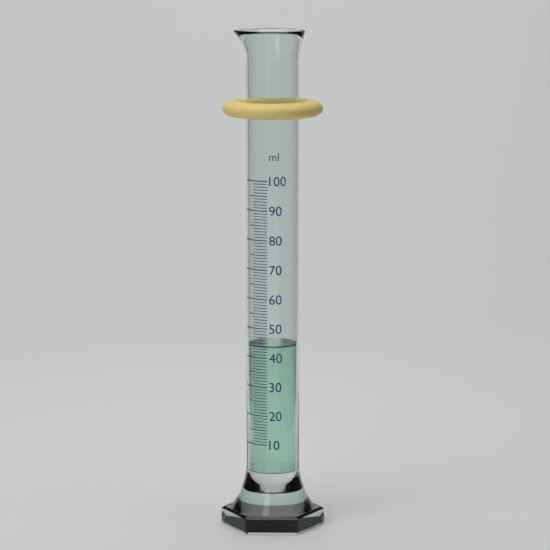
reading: 44 ml
